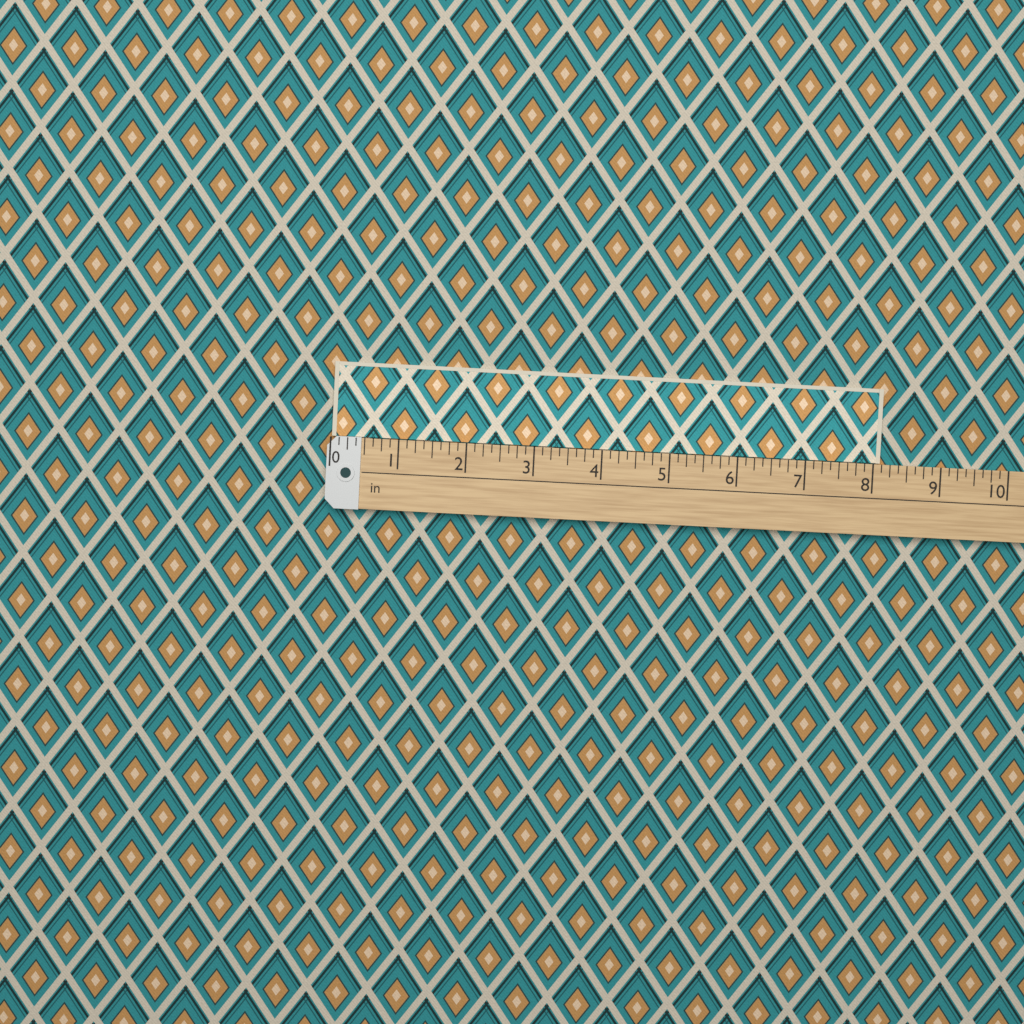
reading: 8.125 in
